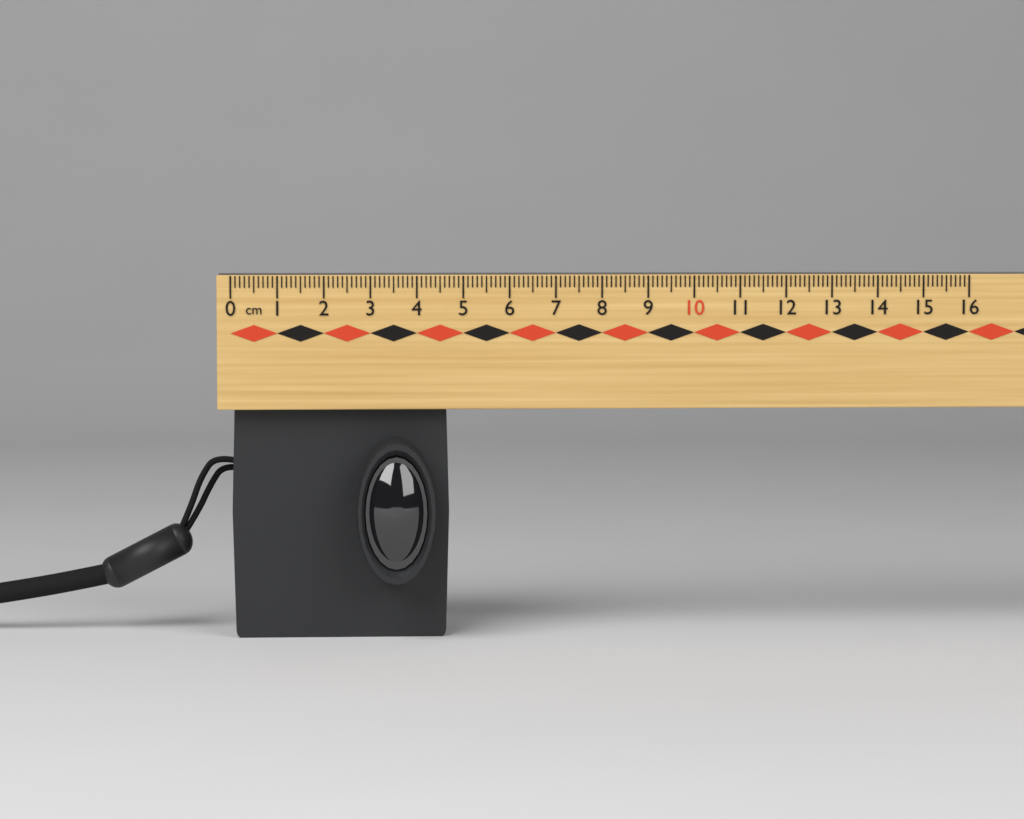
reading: 4.7 cm
